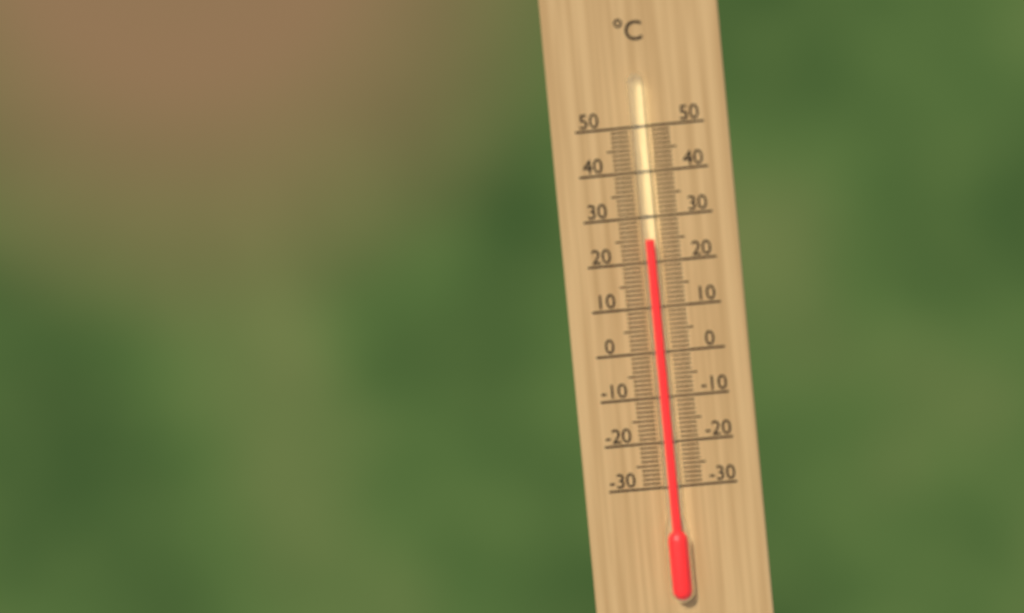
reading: 25 °C
